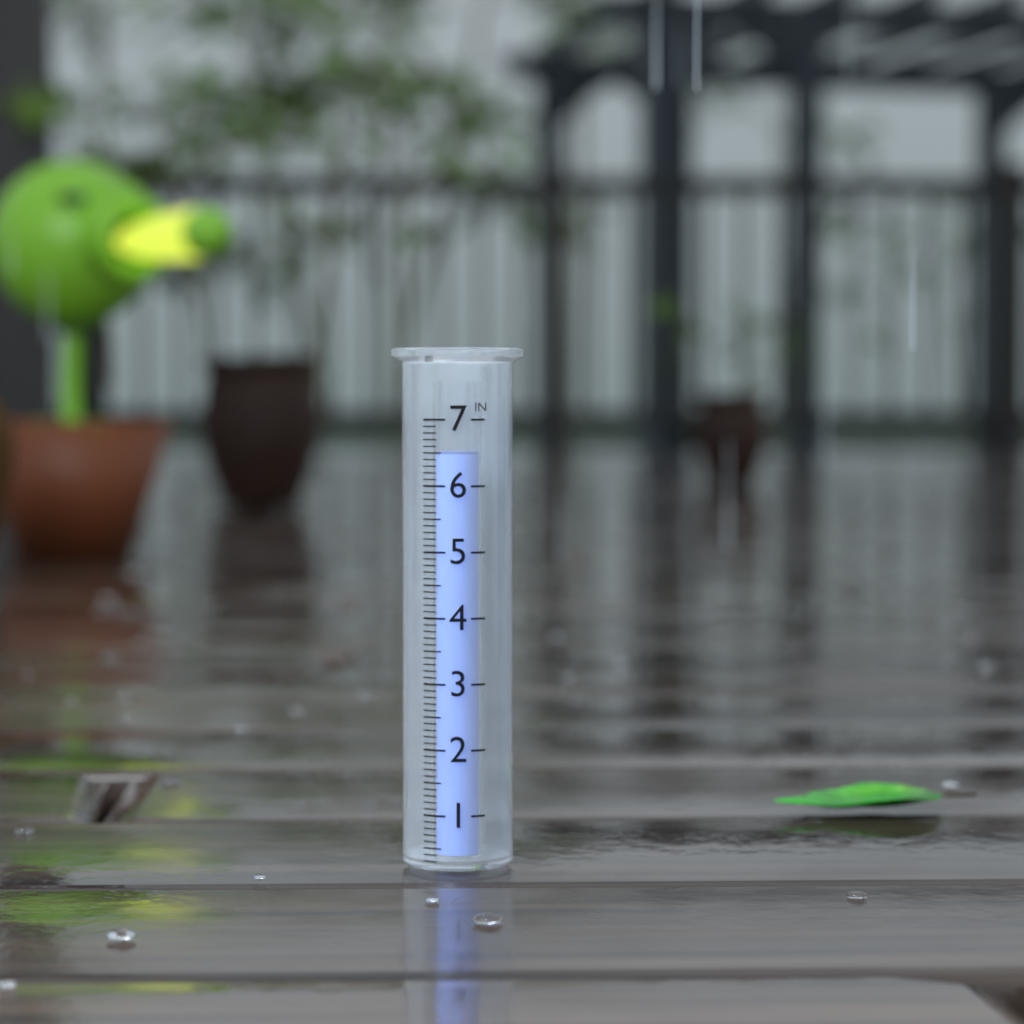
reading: 6.5 in
